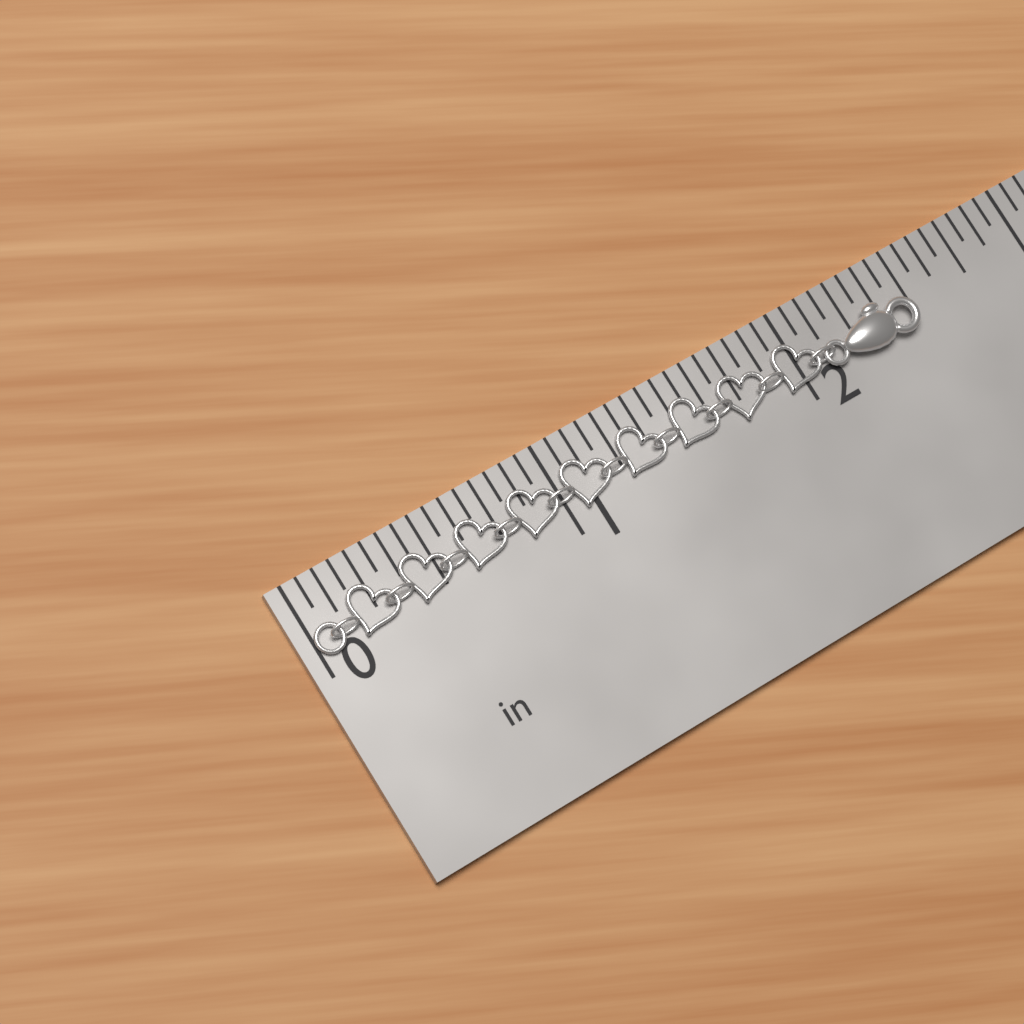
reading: 2.5000 in
